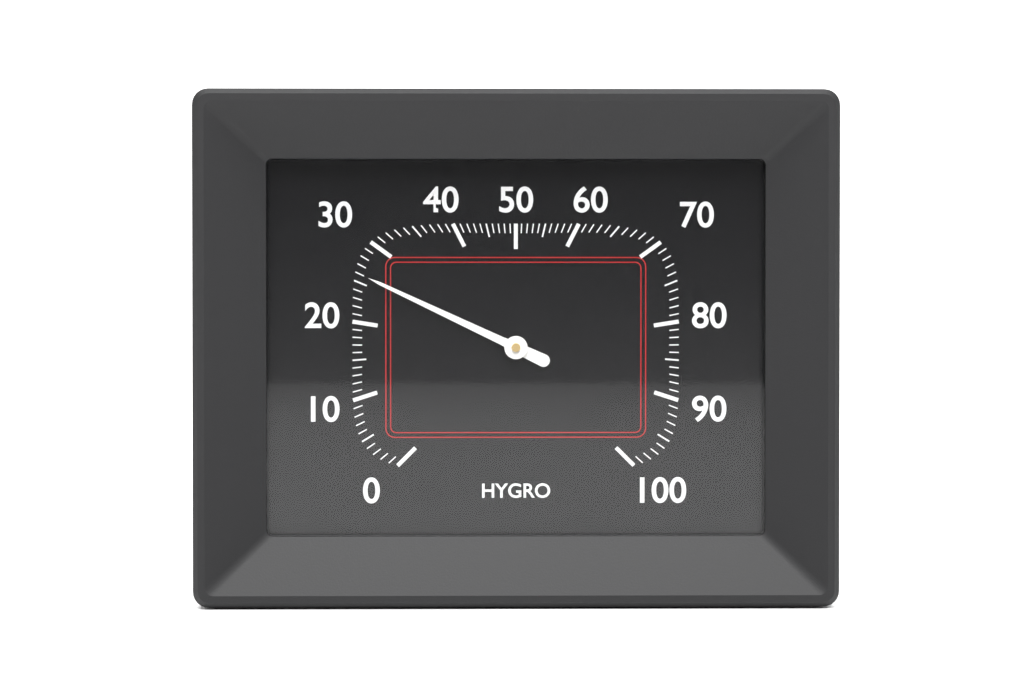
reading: 26 %
